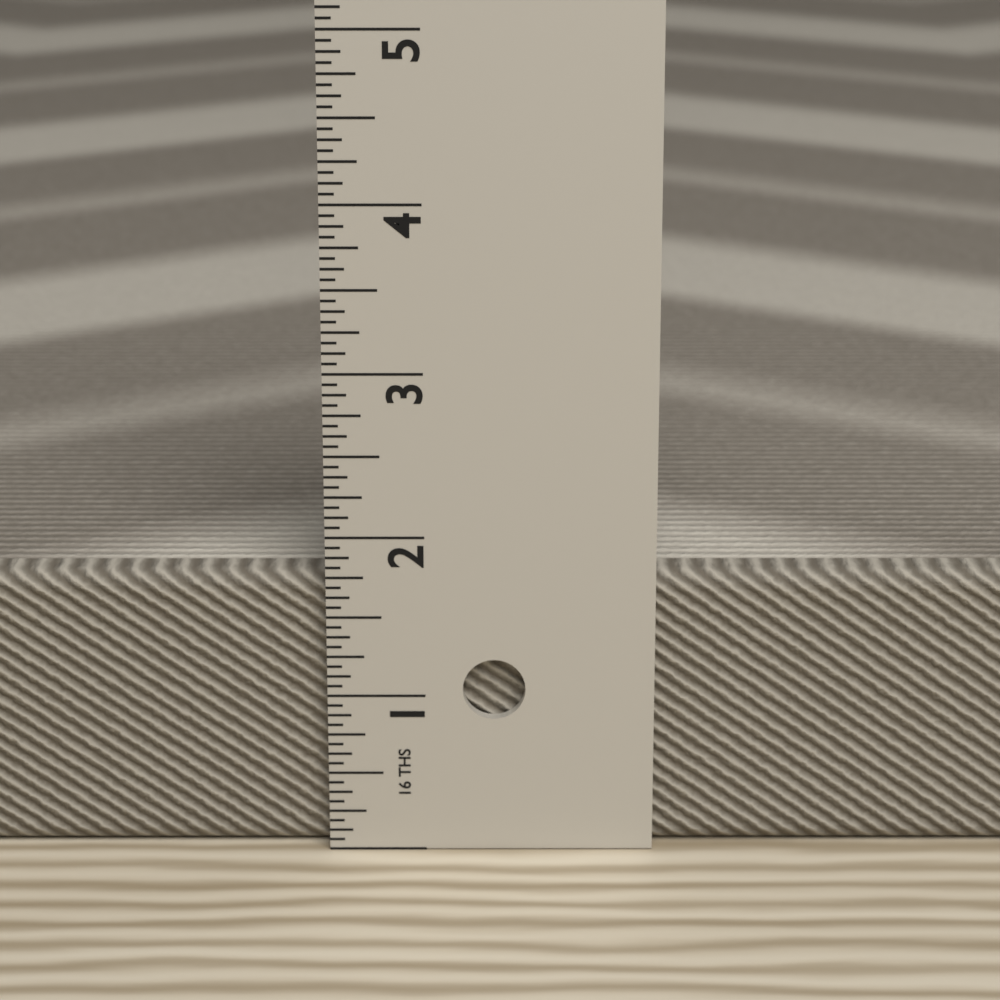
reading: 1.7500 in
